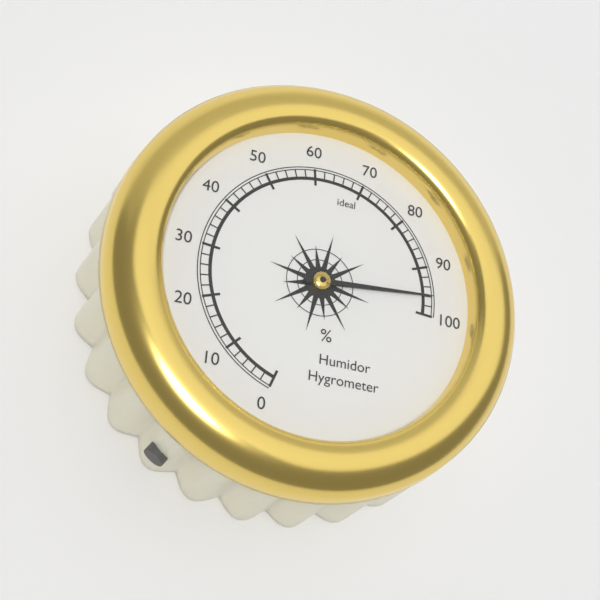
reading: 96 %
